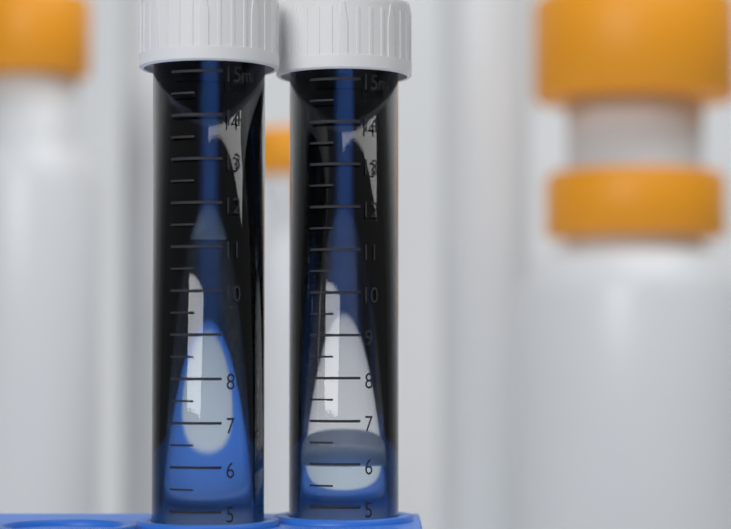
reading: 6.0 ml
